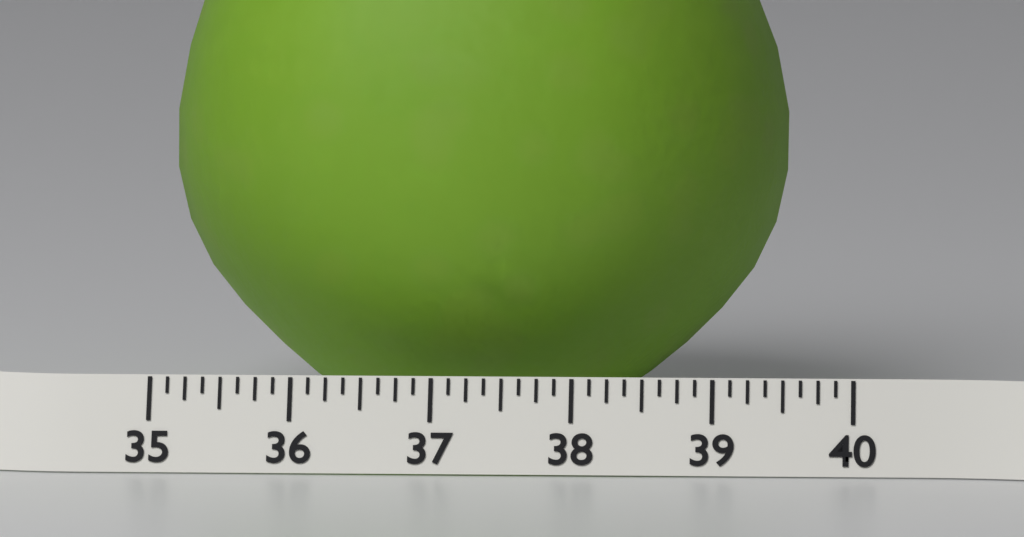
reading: 39.500 (no unit)
